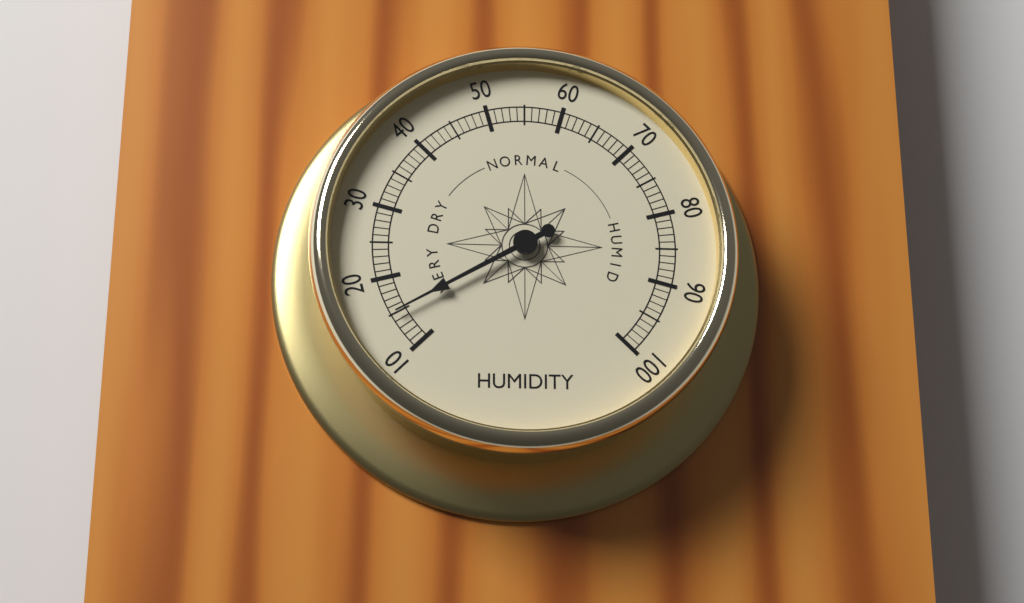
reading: 15 (no unit)
